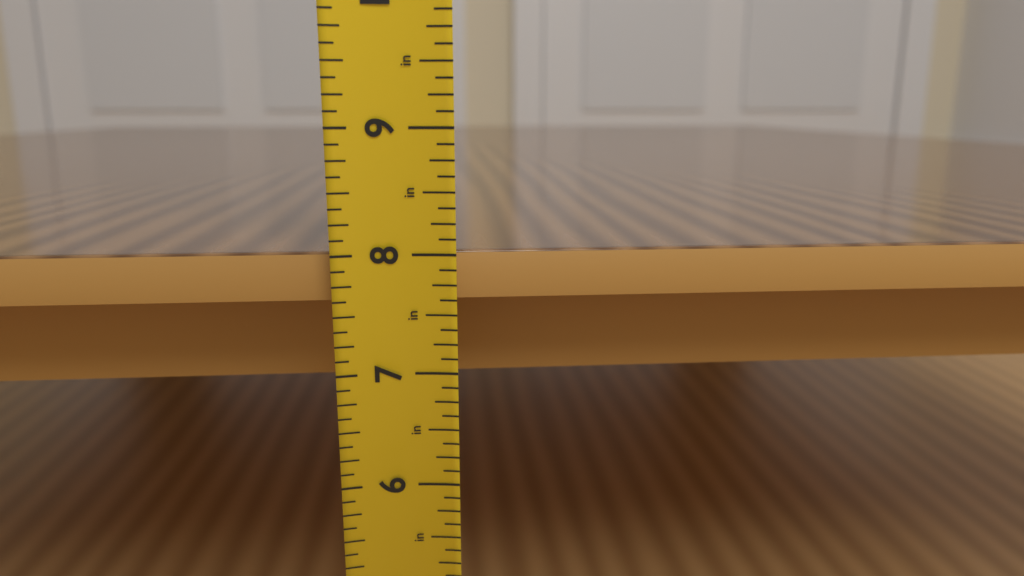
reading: 8.000 in
